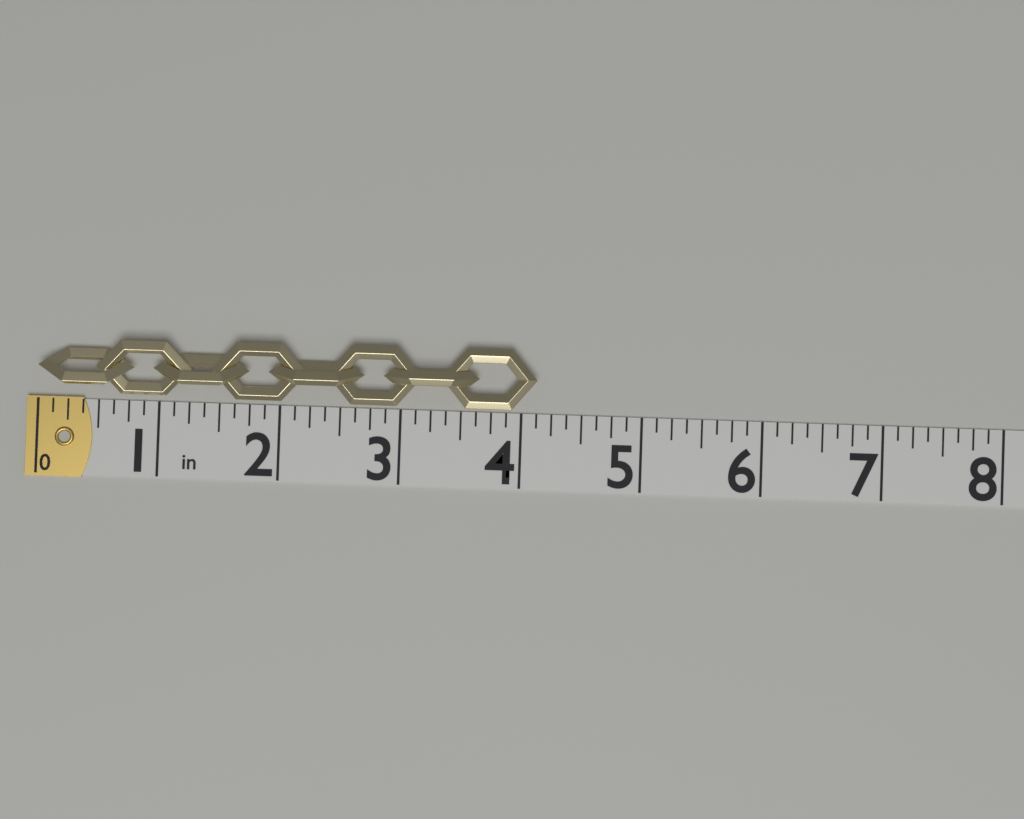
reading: 4.125 in
